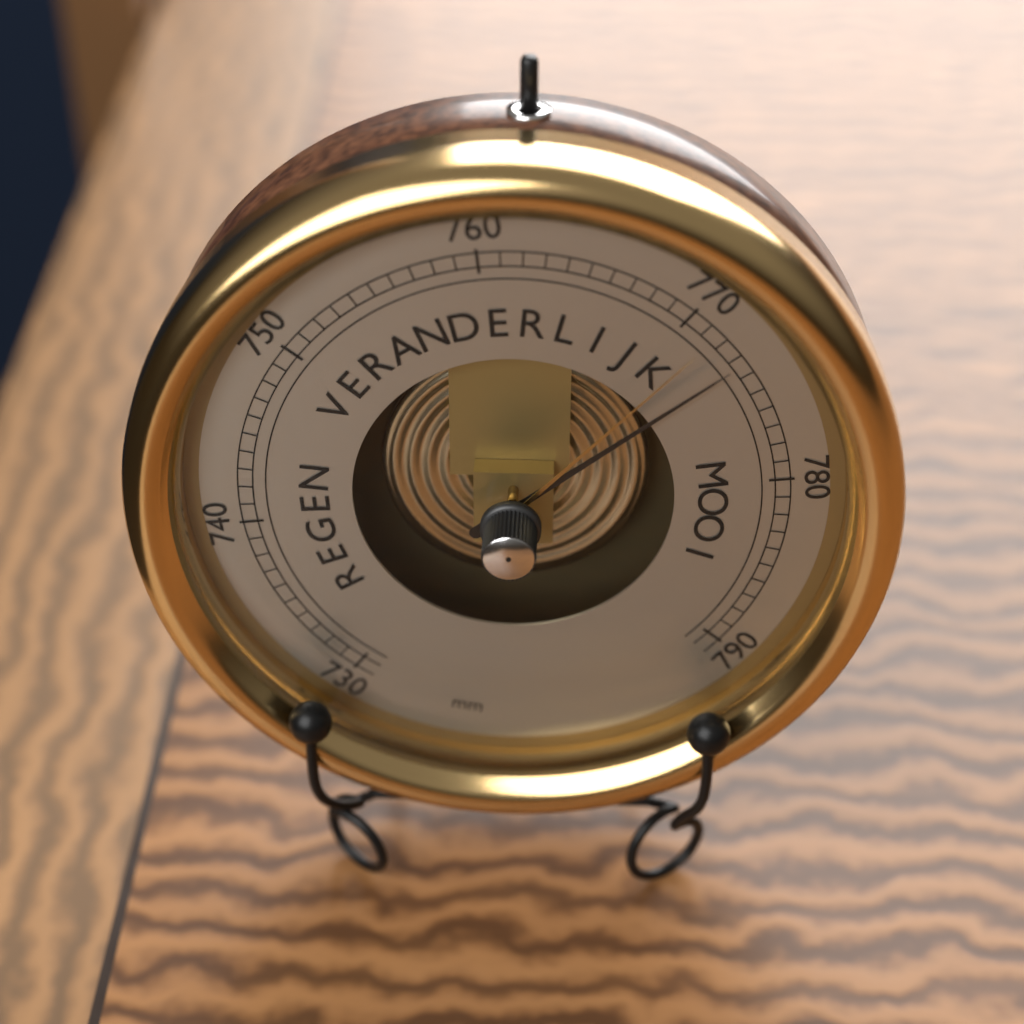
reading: 773 mm
